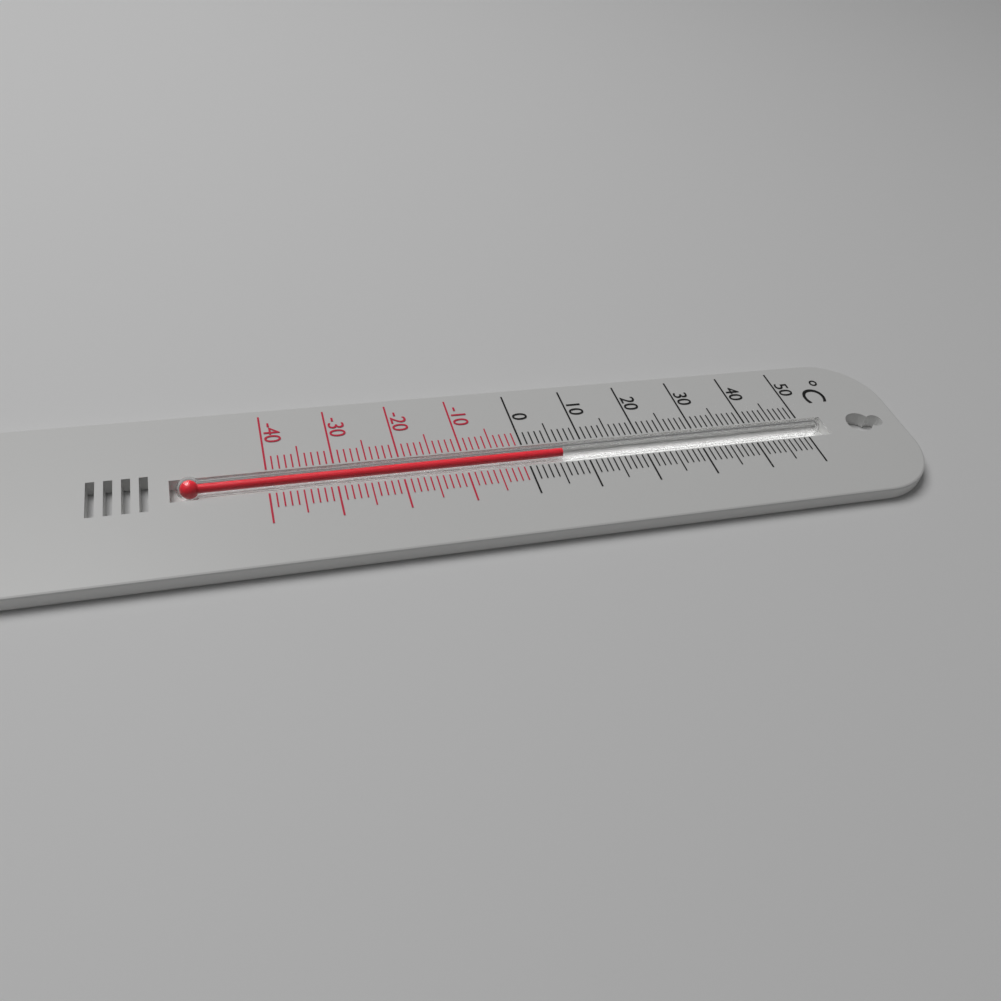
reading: 6 °C
